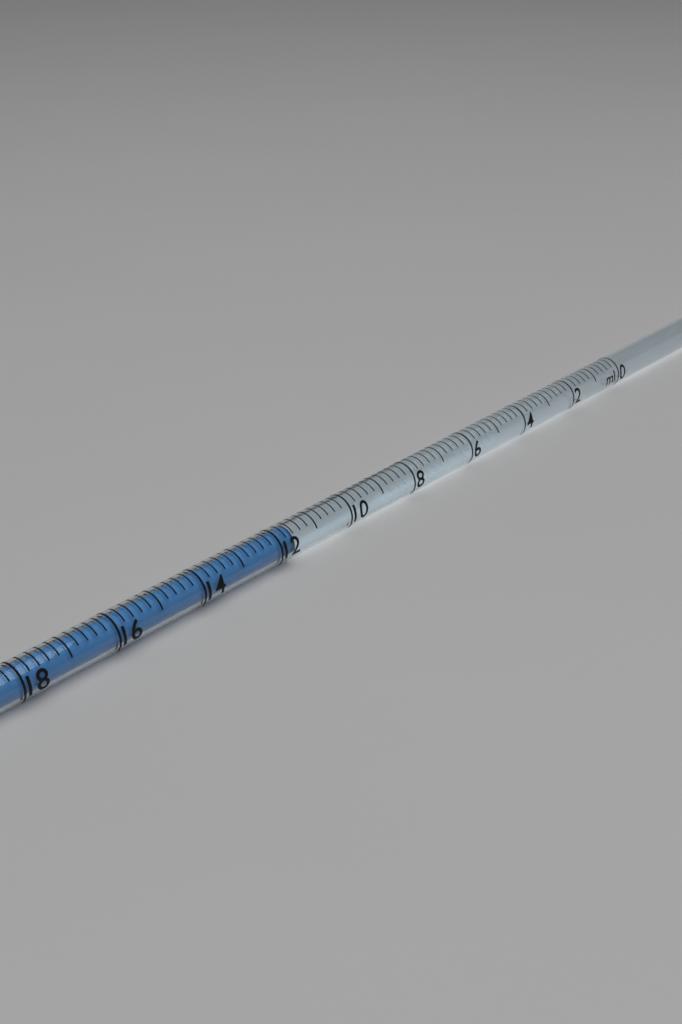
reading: 11.6 ml
